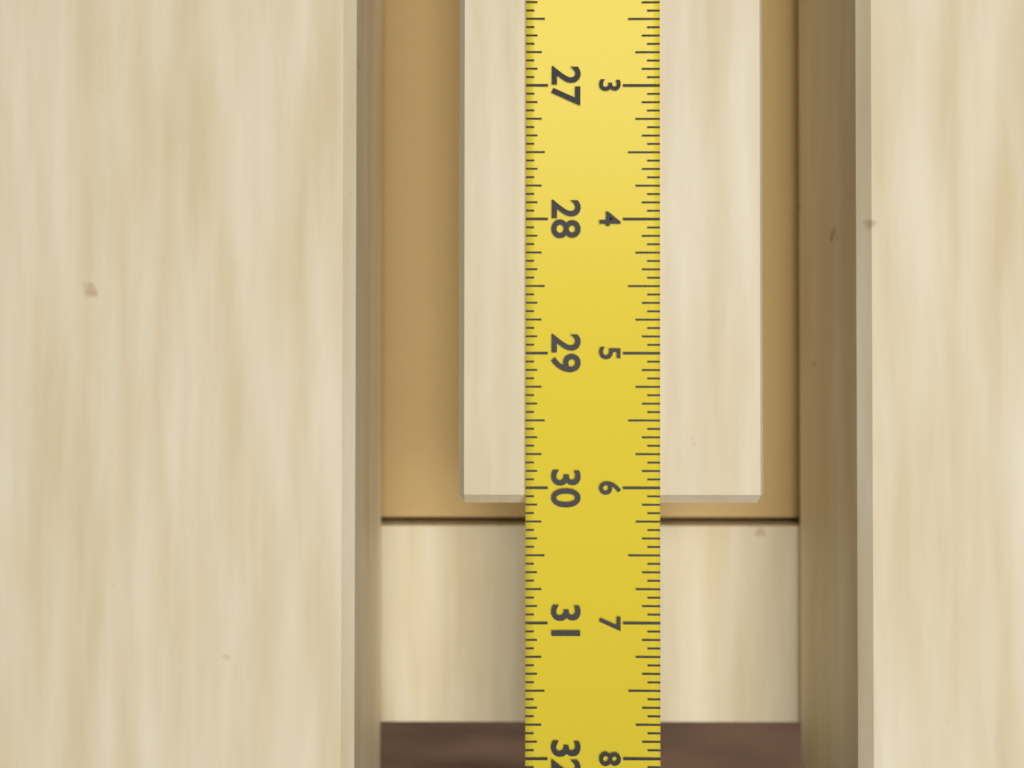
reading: 30.1250 in
